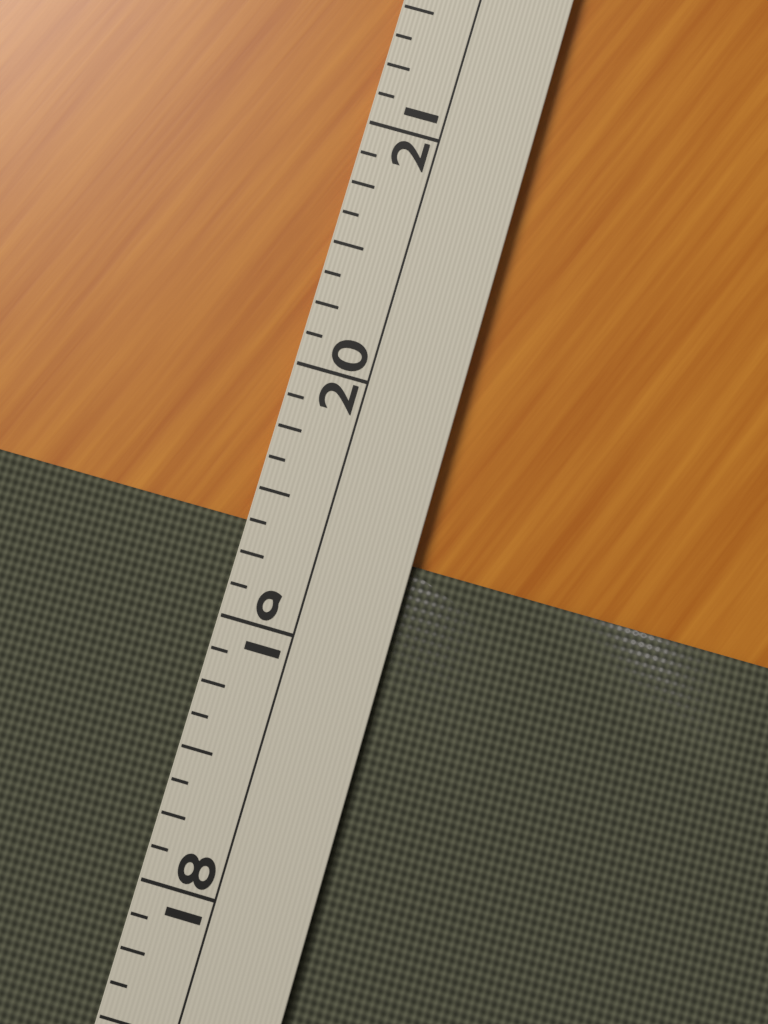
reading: 19.375 (no unit)
